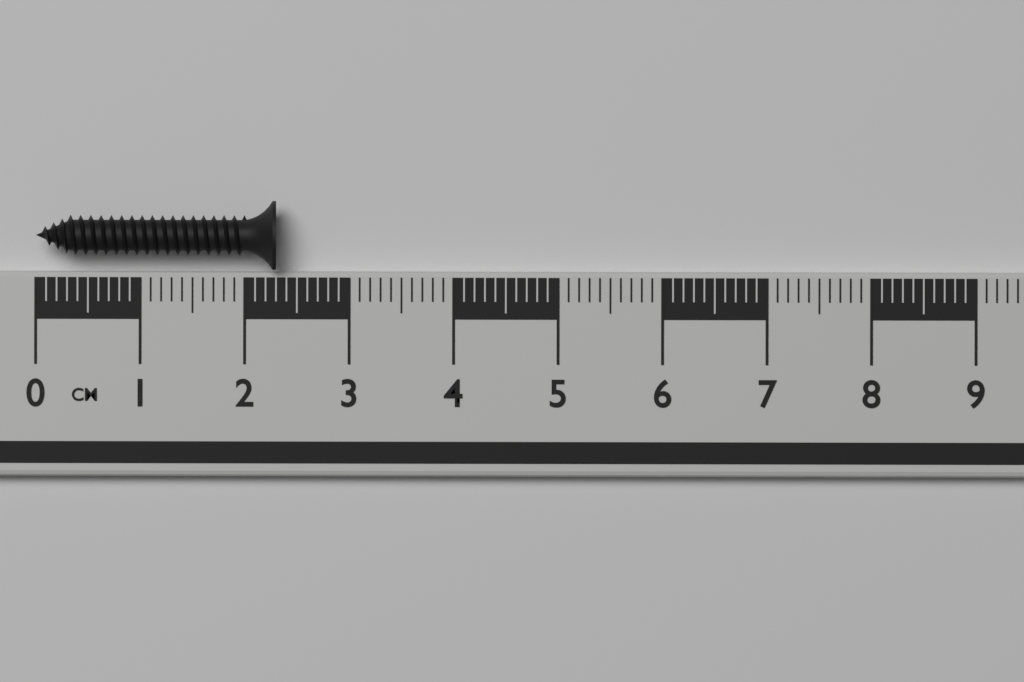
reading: 2.3 cm
